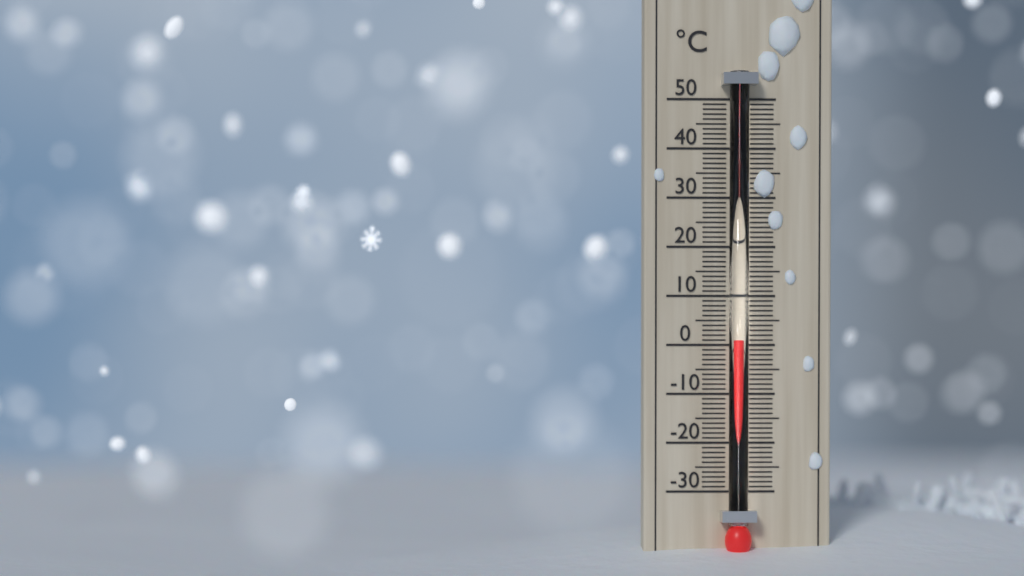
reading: 1 °C
